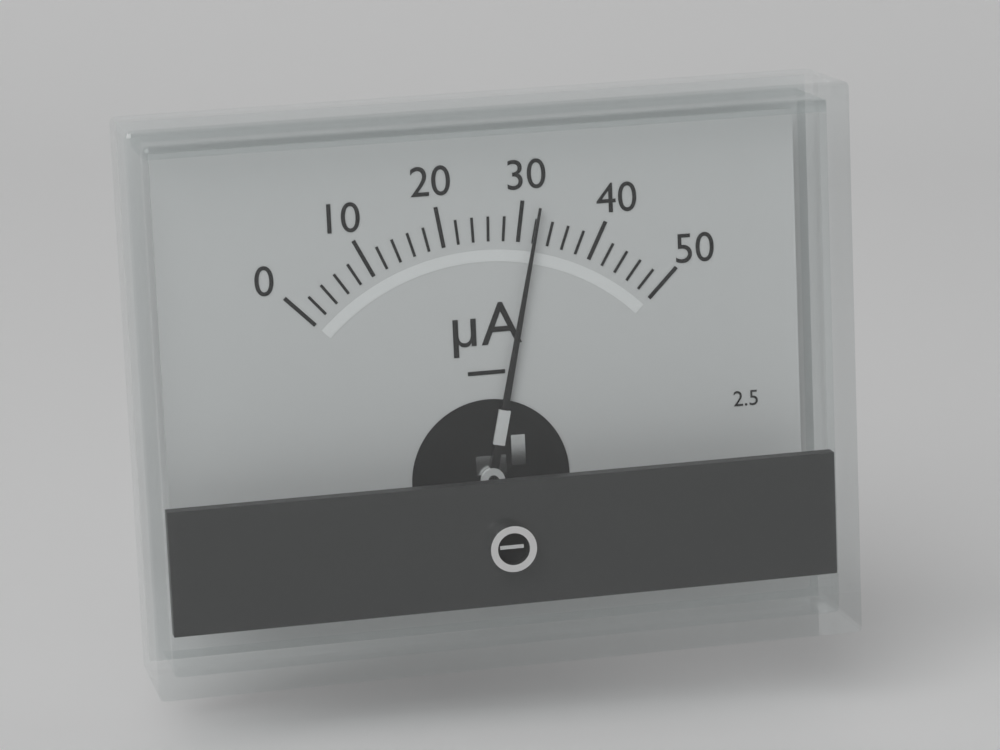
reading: 32 µA
